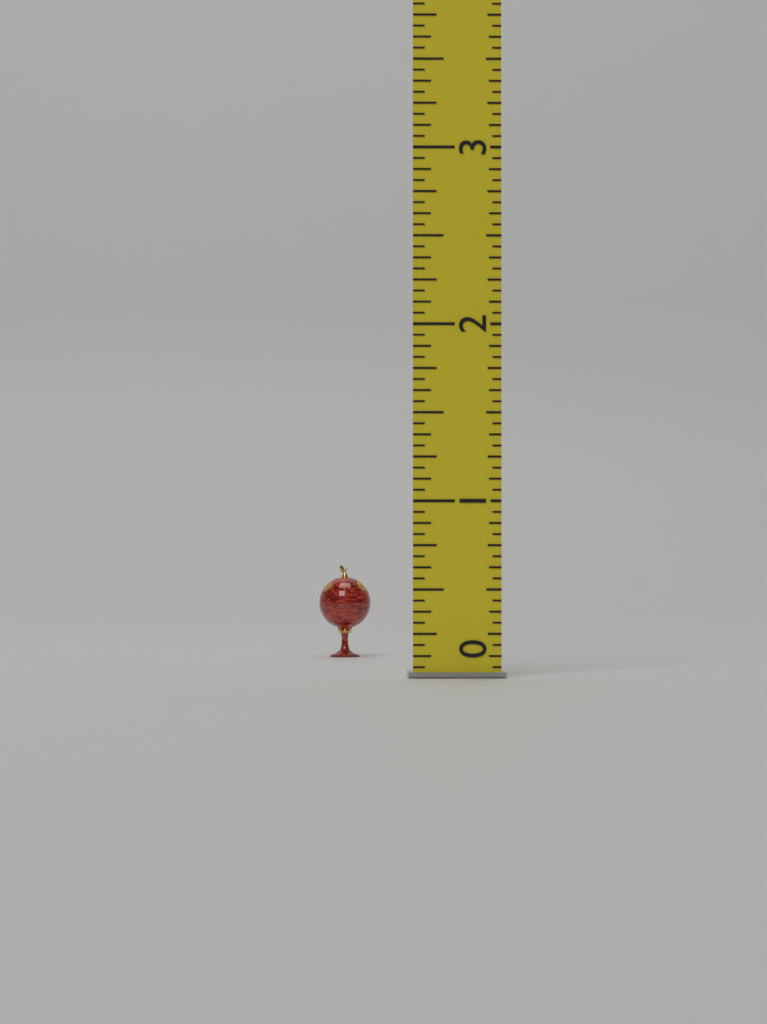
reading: 0.6250 (no unit)
